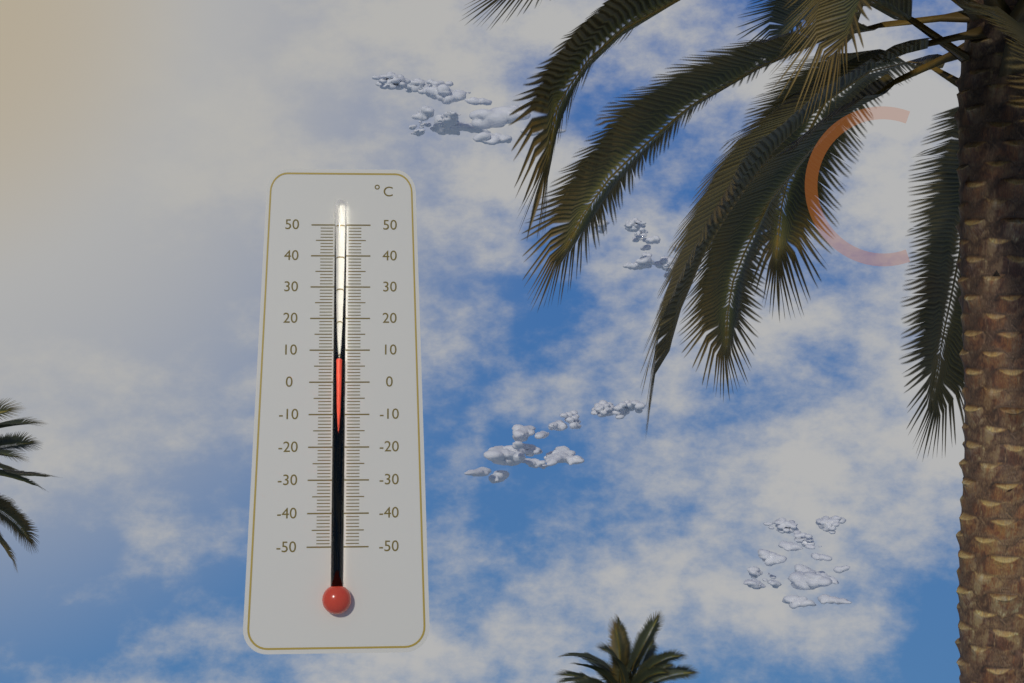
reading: 7 °C
